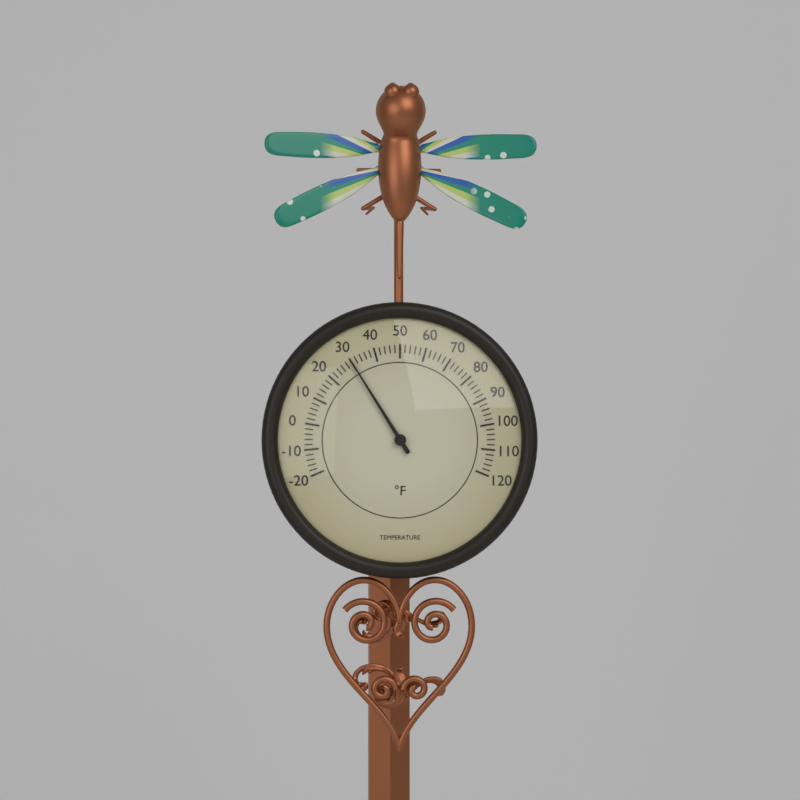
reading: 30 °F
